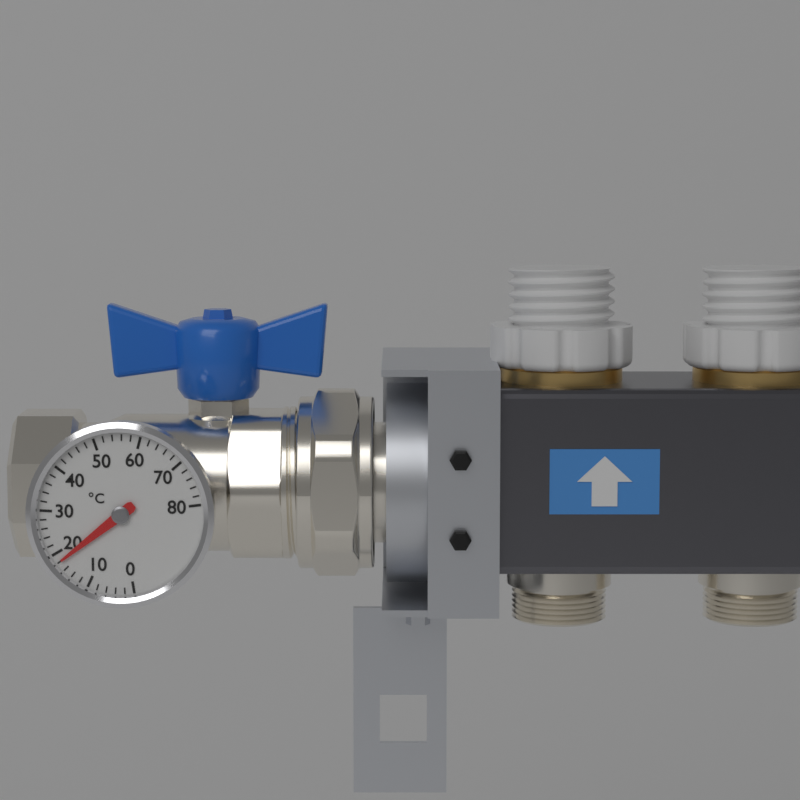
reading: 18 °C
